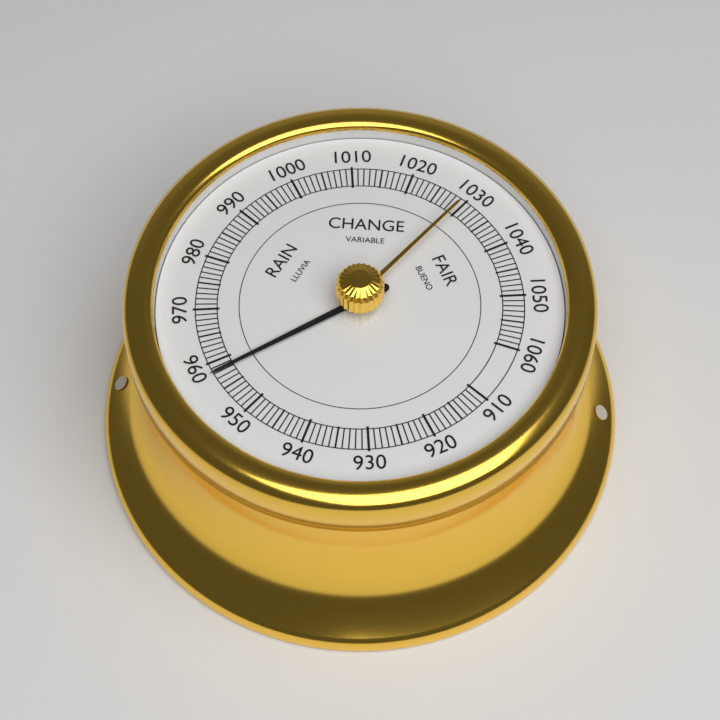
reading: 958 (no unit)
